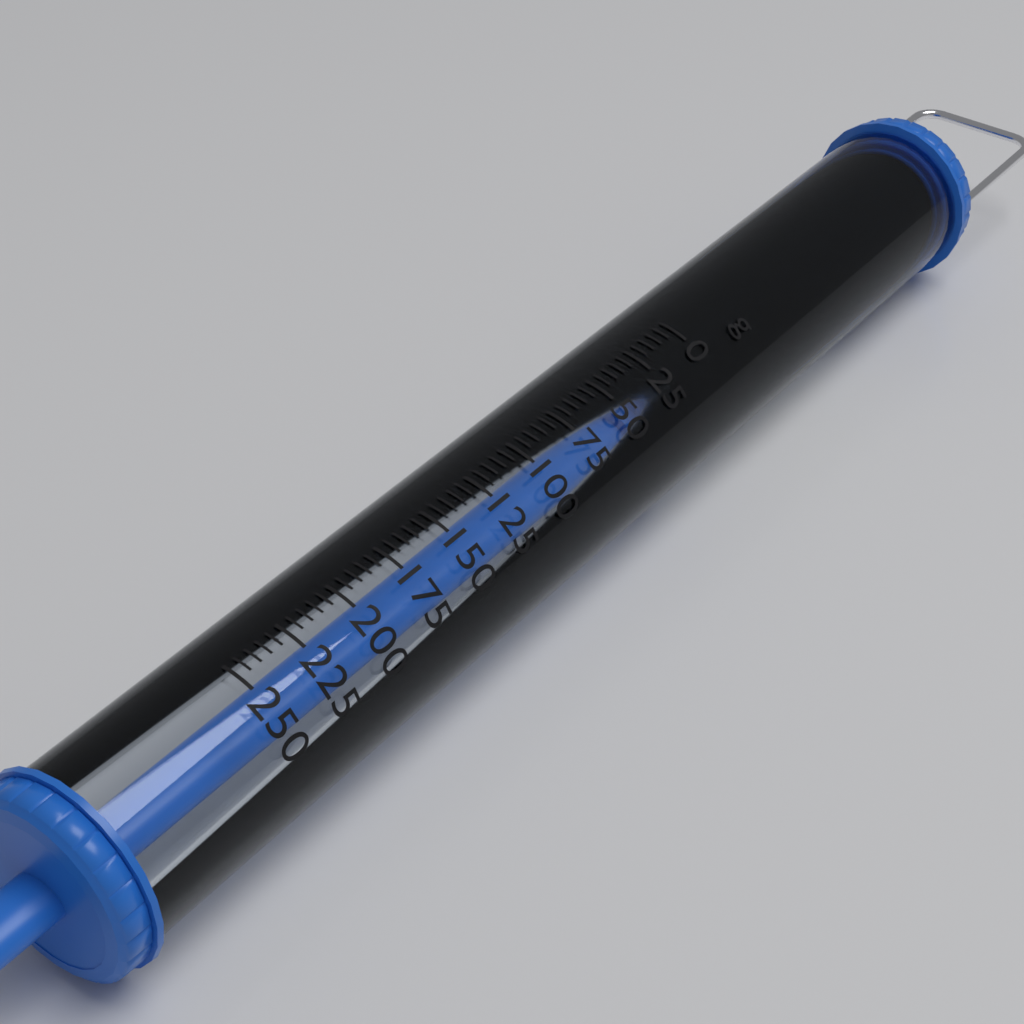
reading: 20 g
